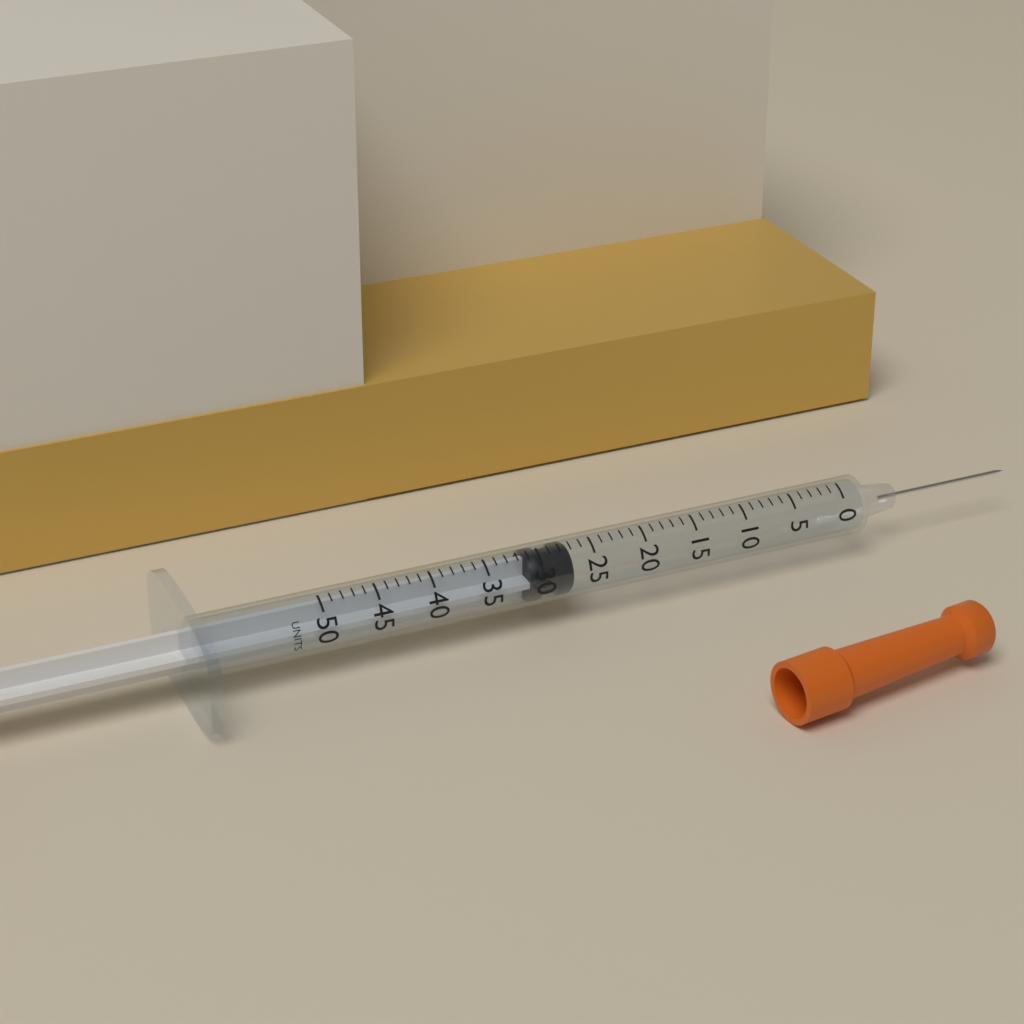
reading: 27 units
